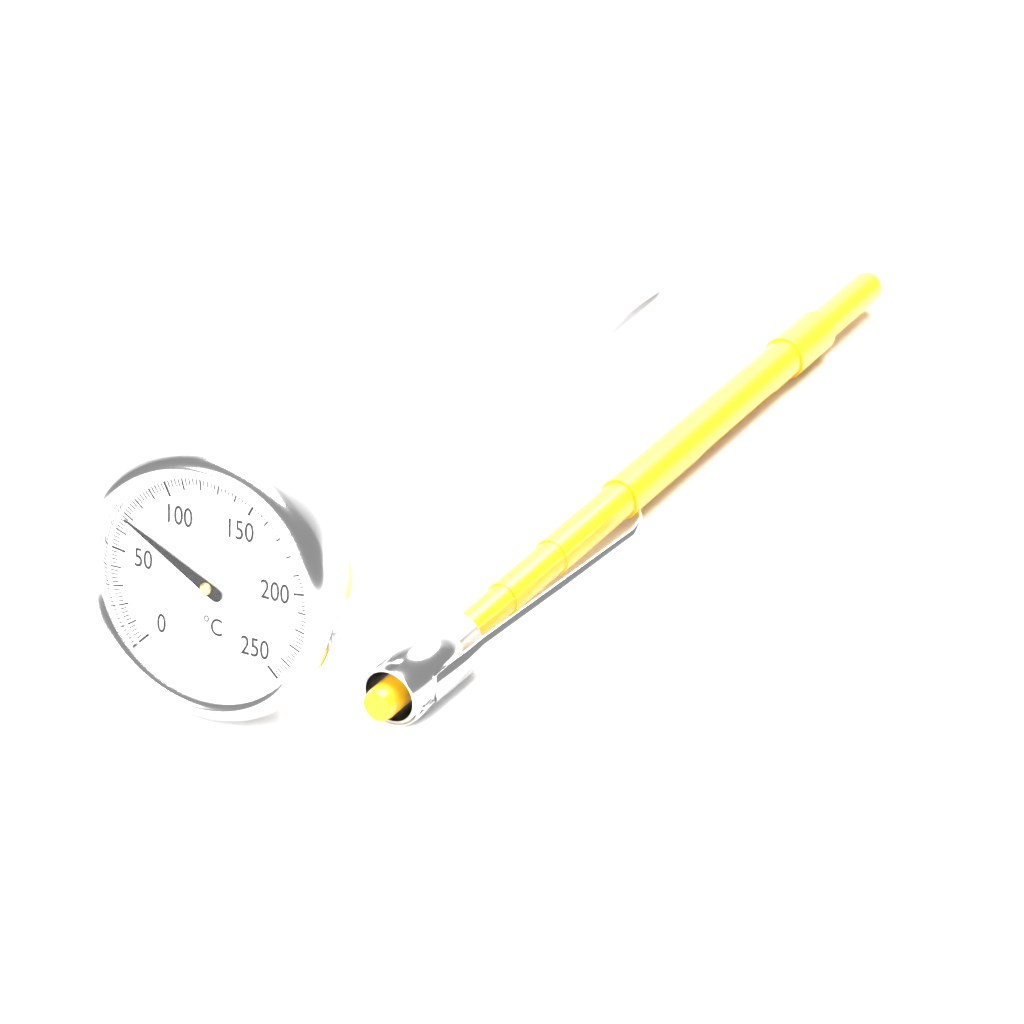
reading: 68 °C
